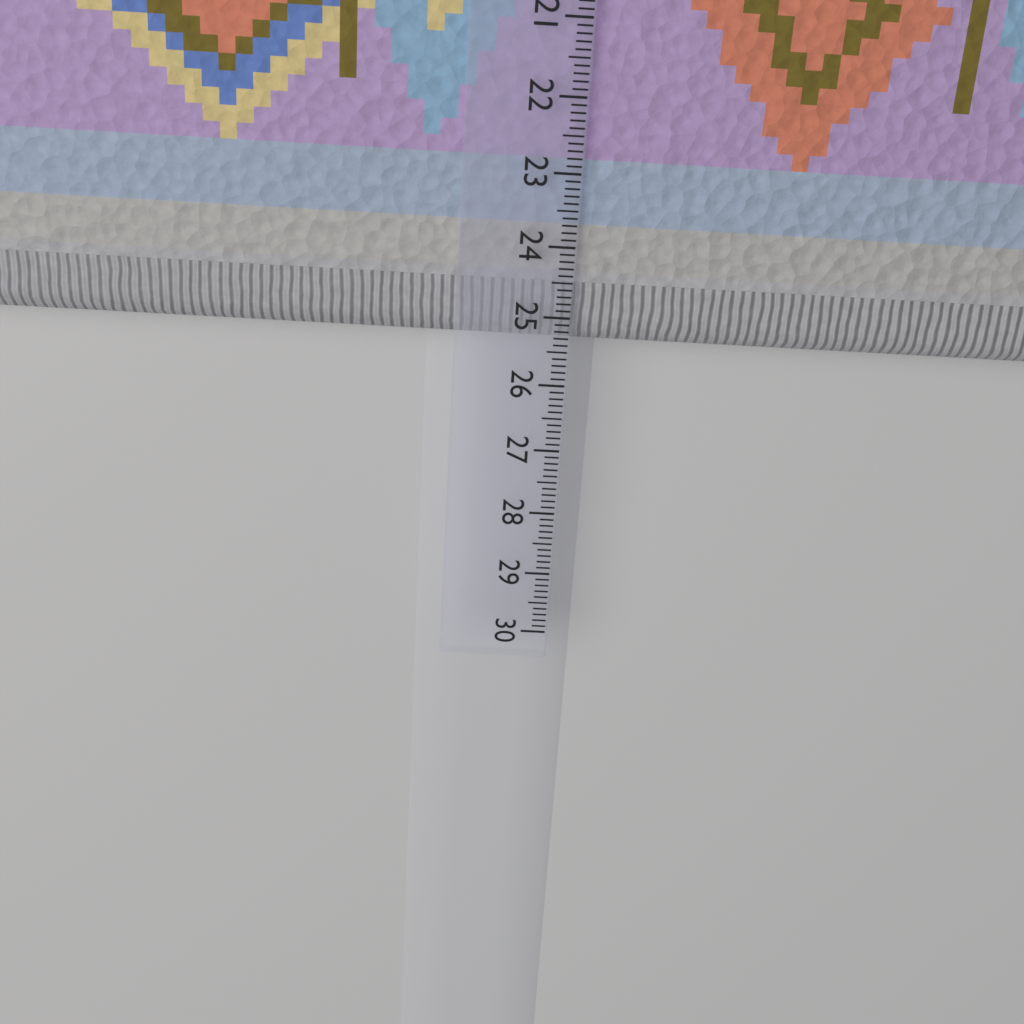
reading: 25.5 cm
